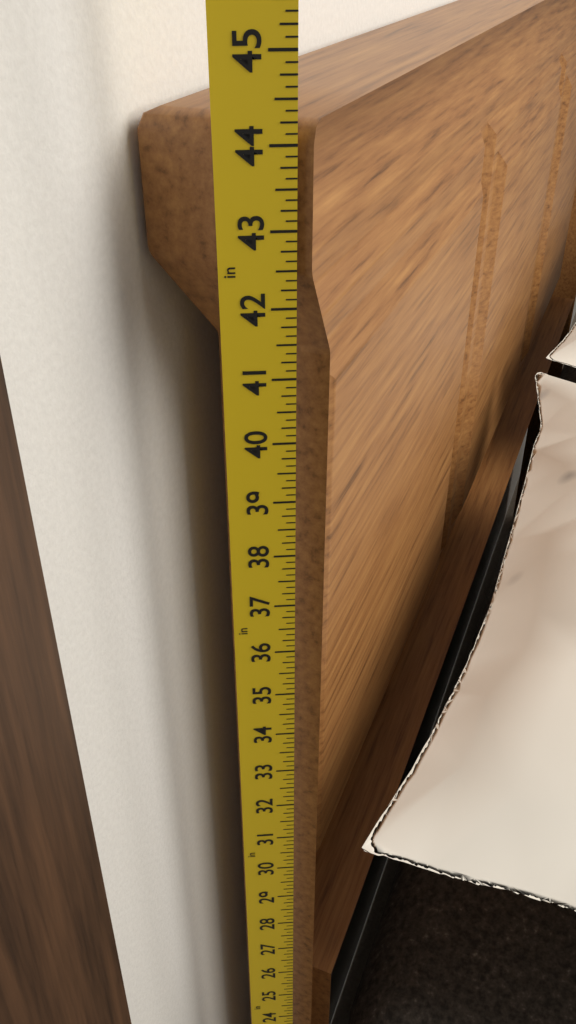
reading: 44.250 in
